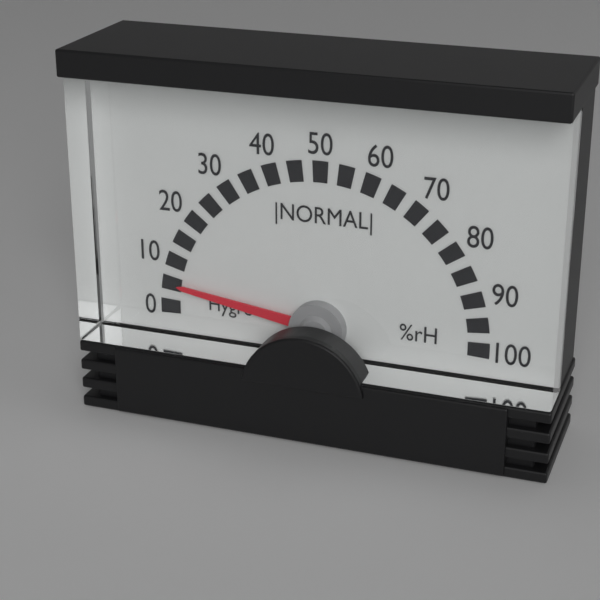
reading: 5 %rH
